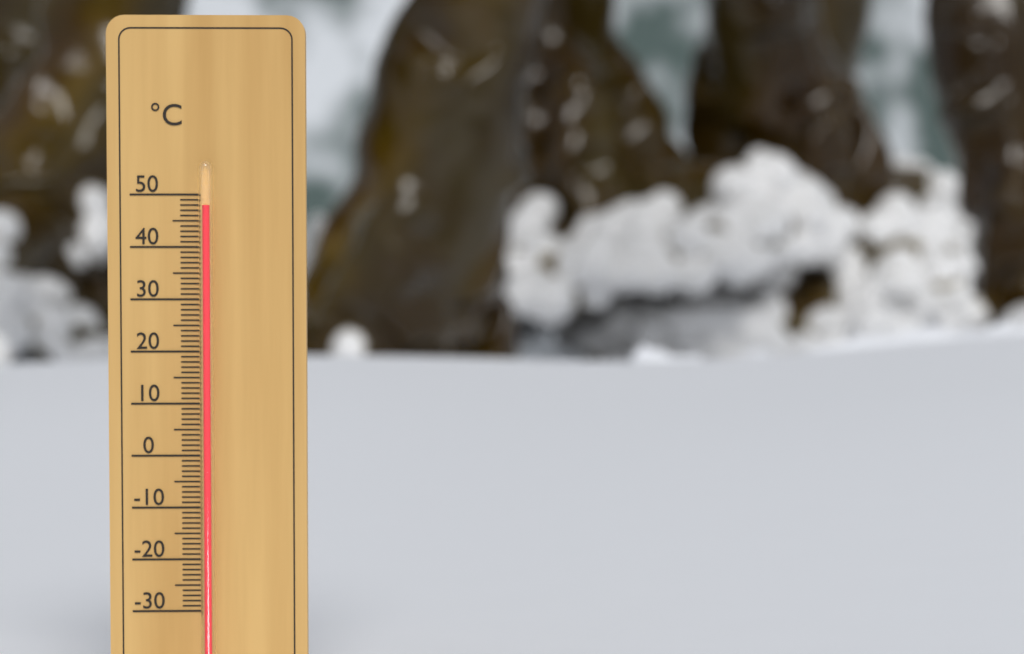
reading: 48 °C
